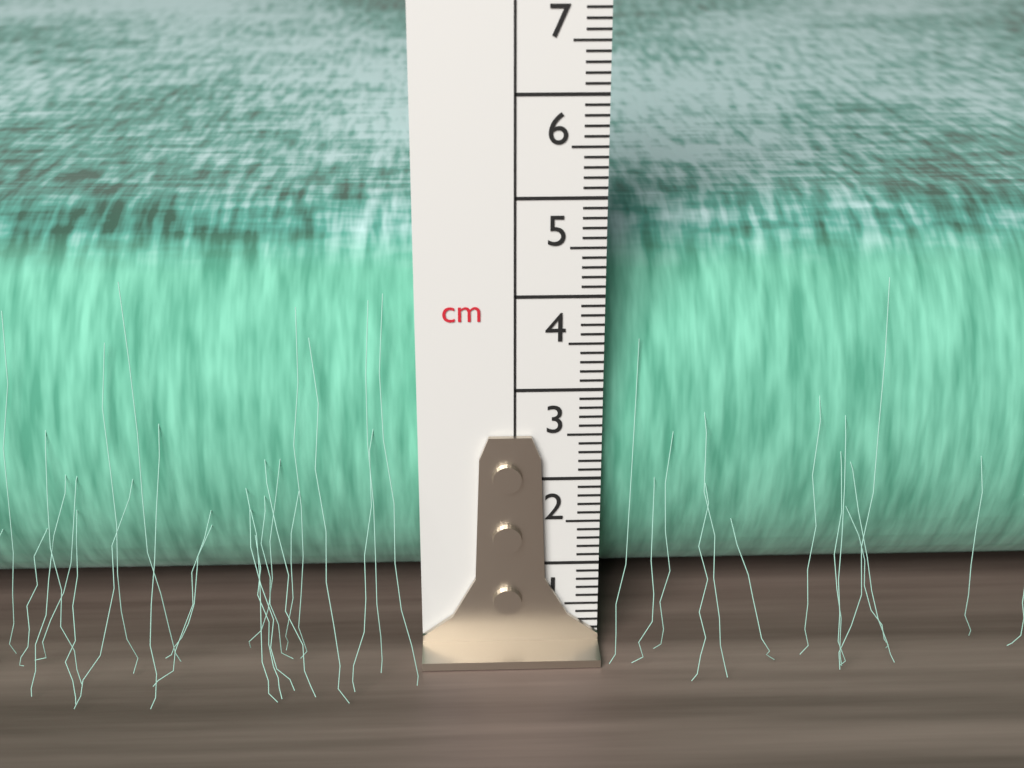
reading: 4.5 cm
